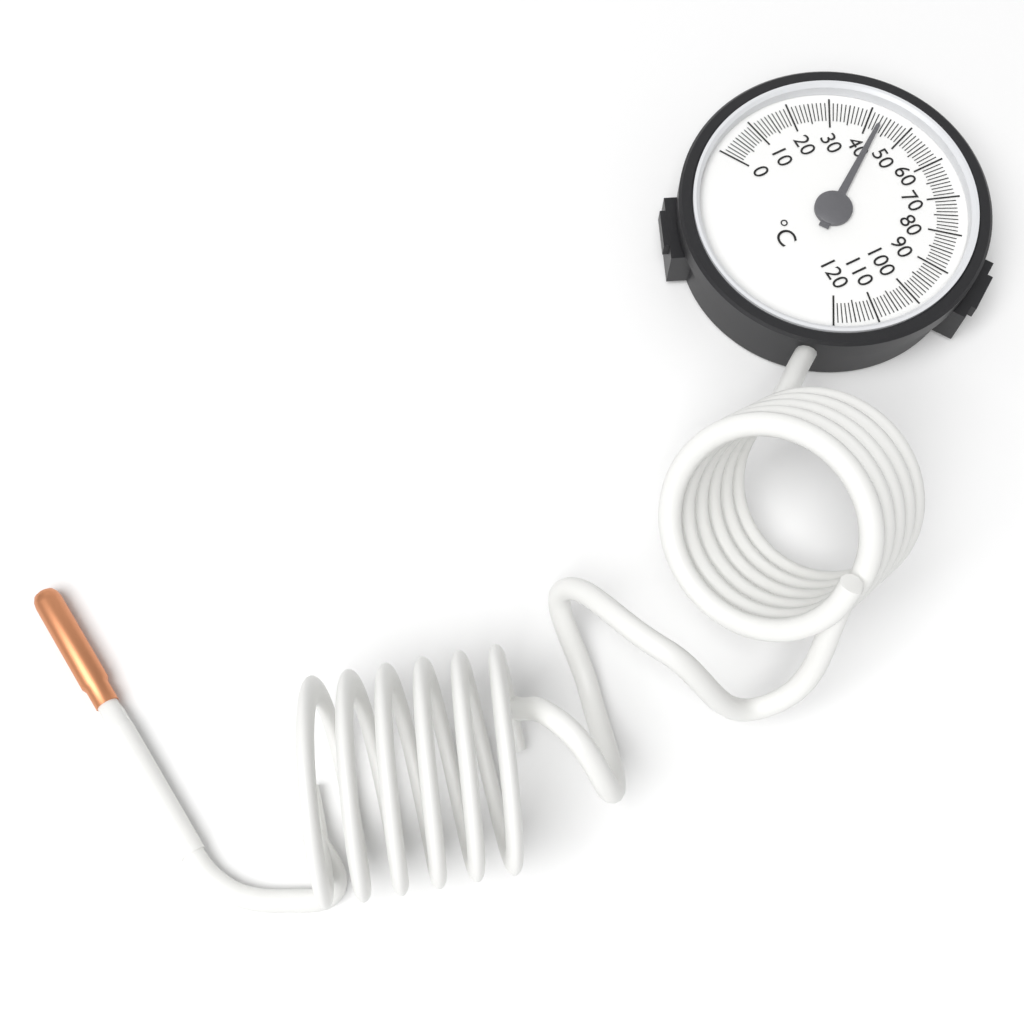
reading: 43 °C
